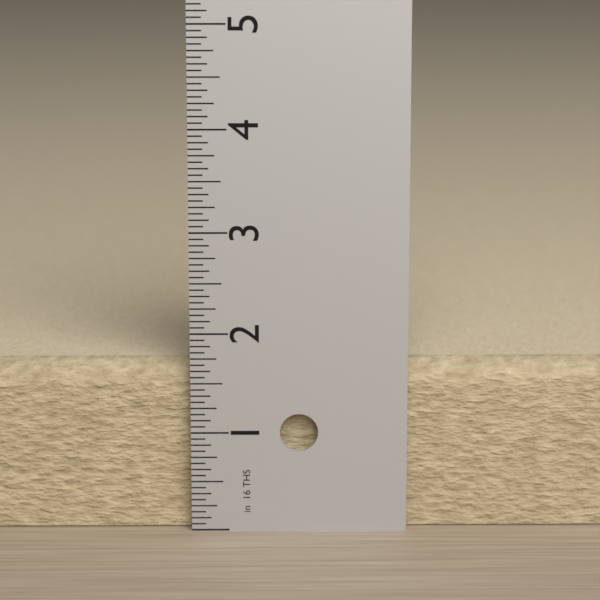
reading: 1.6875 in
